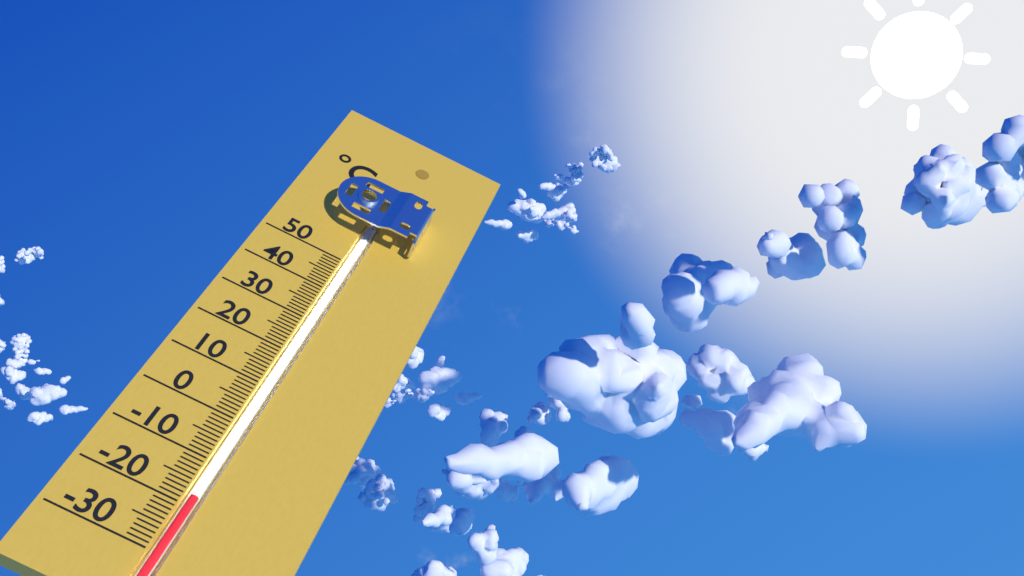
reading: -18 °C
